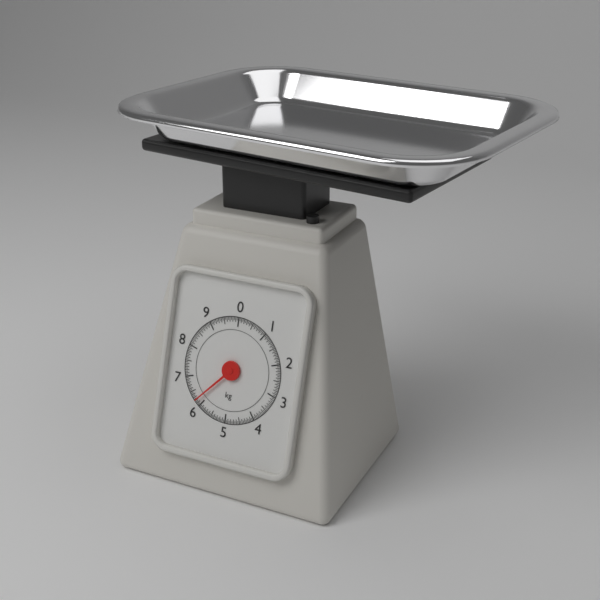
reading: 6.20 kg
